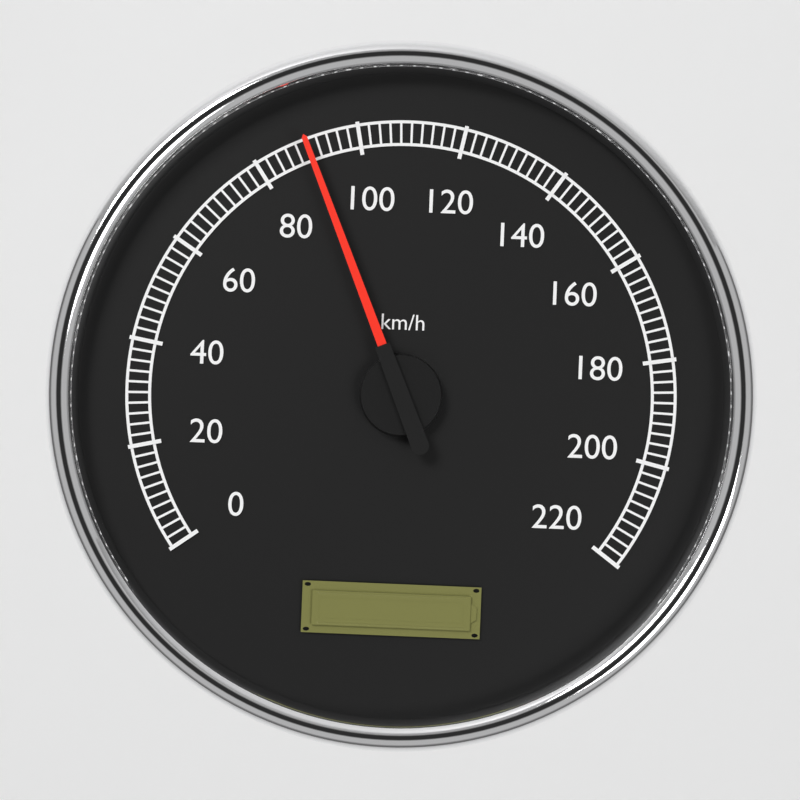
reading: 90 km/h
